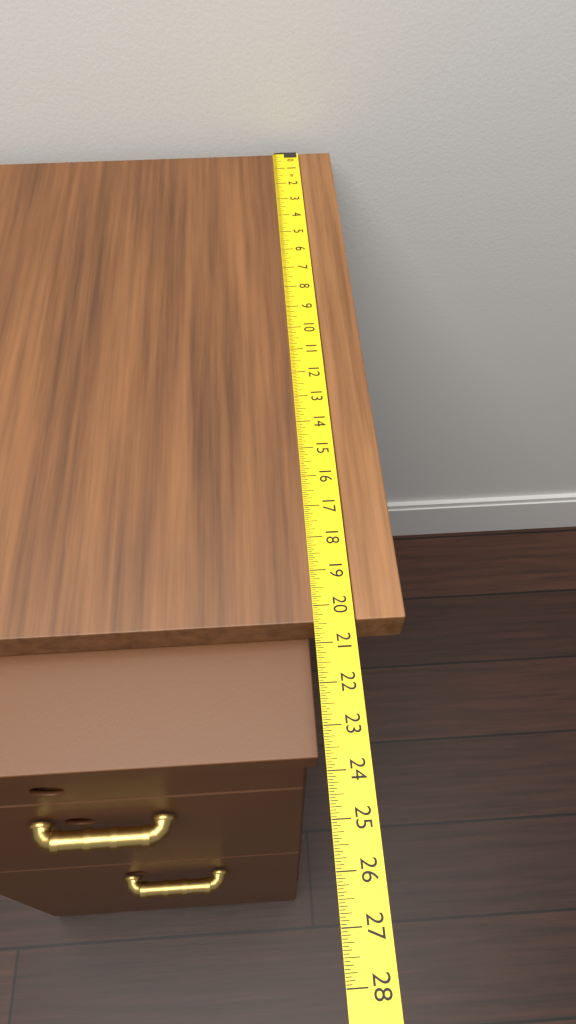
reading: 20.4375 in
